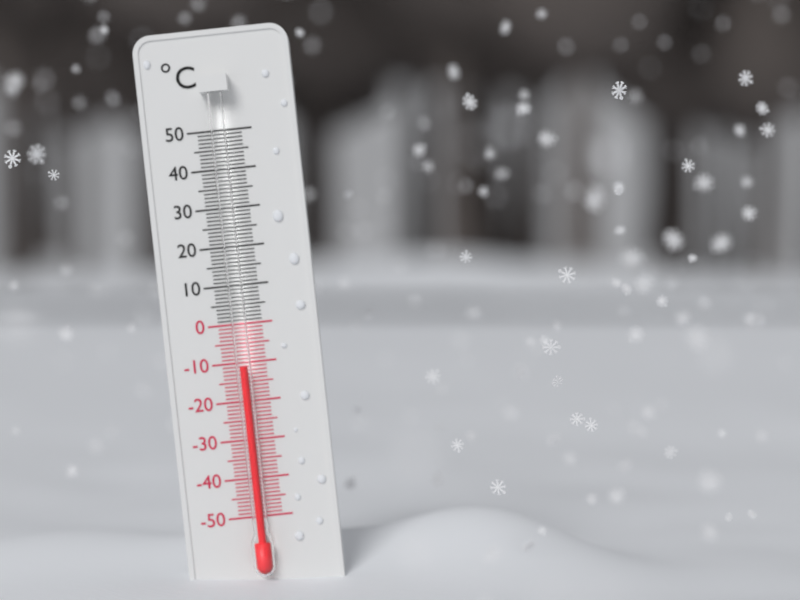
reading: -11 °C
